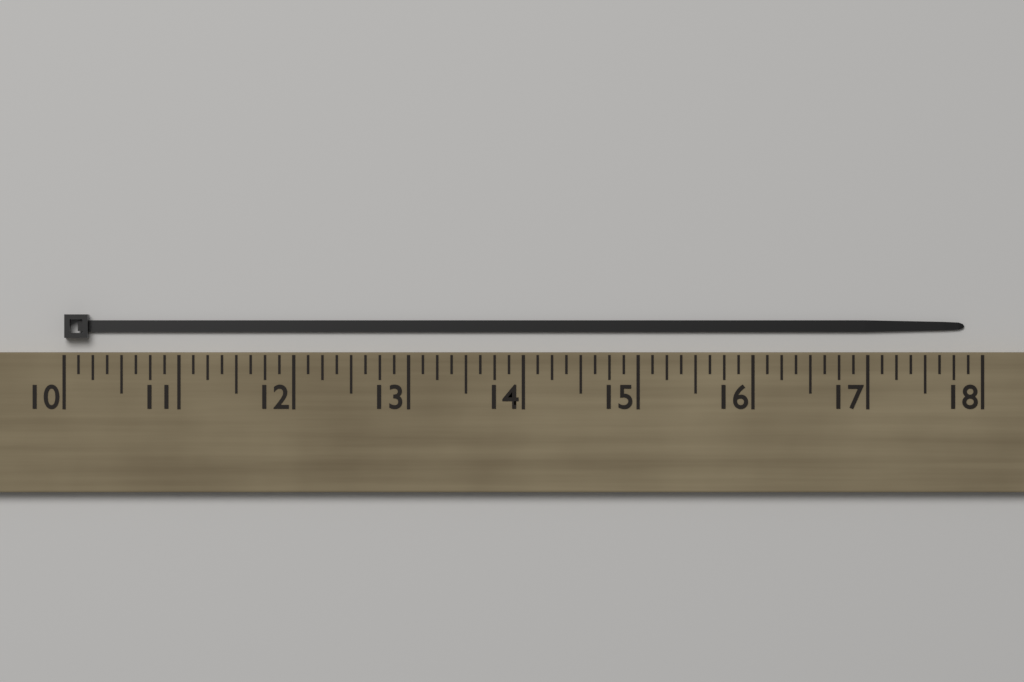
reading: 17.850 (no unit)
